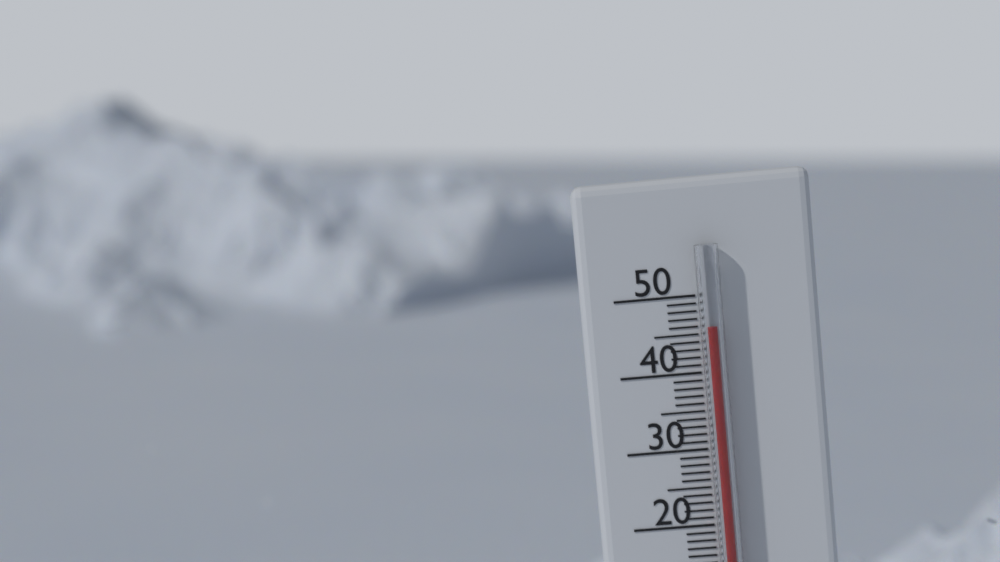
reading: 46 °C
